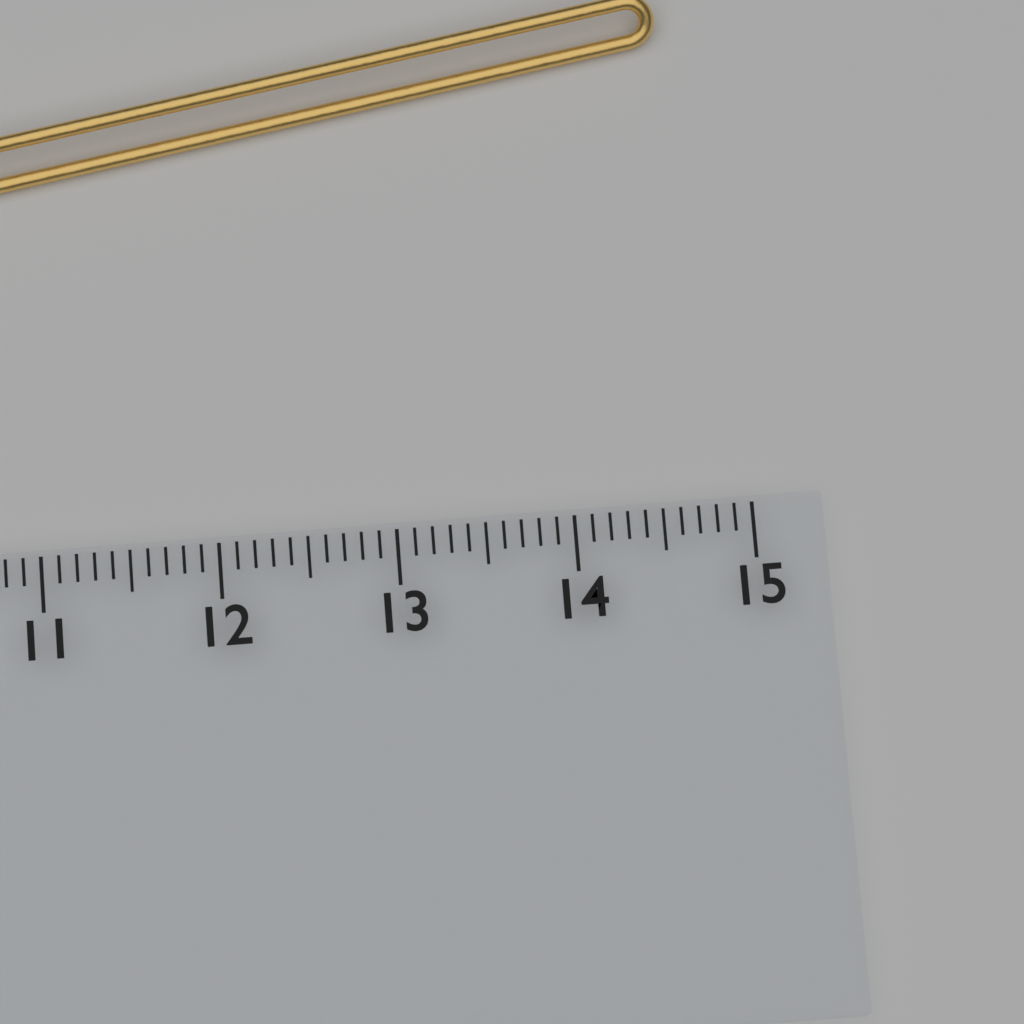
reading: 14.7 cm
